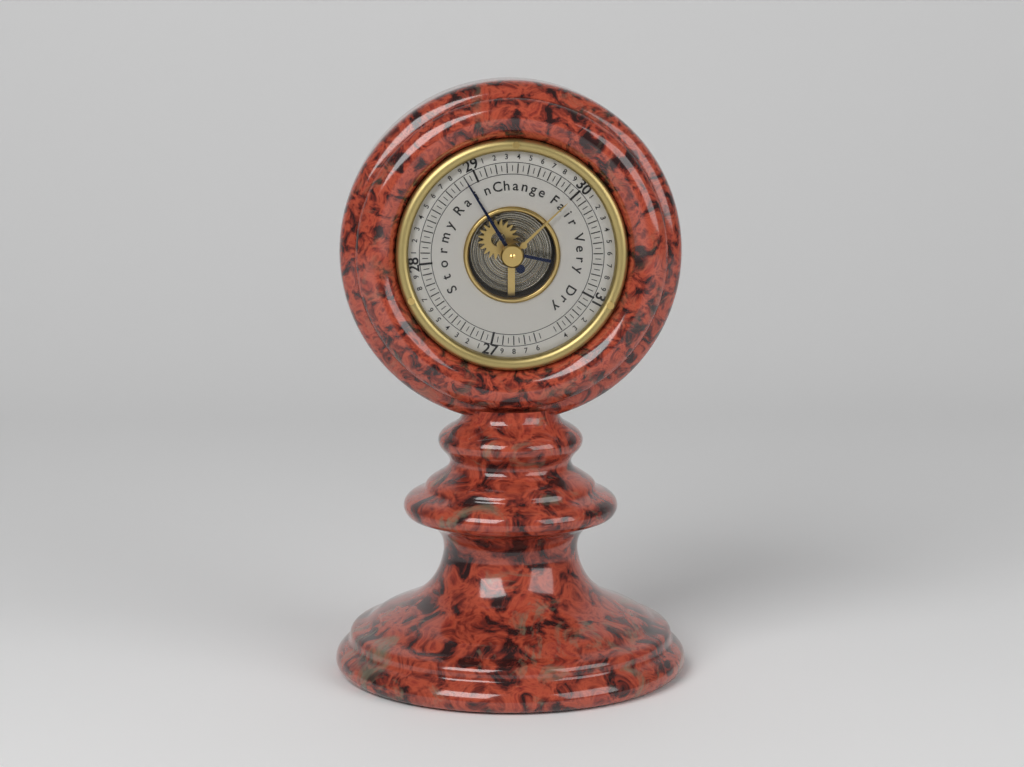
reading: 28.90 (no unit)
